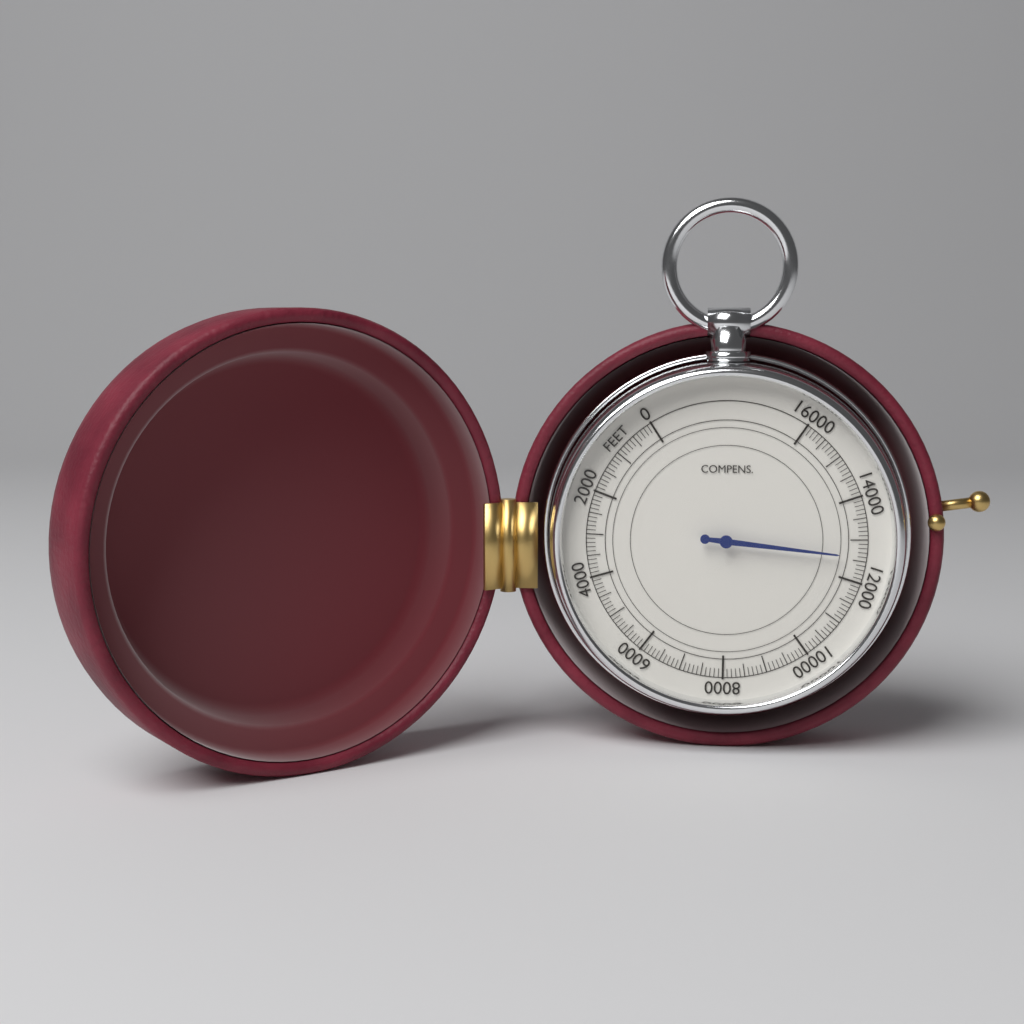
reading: 12600 feet
